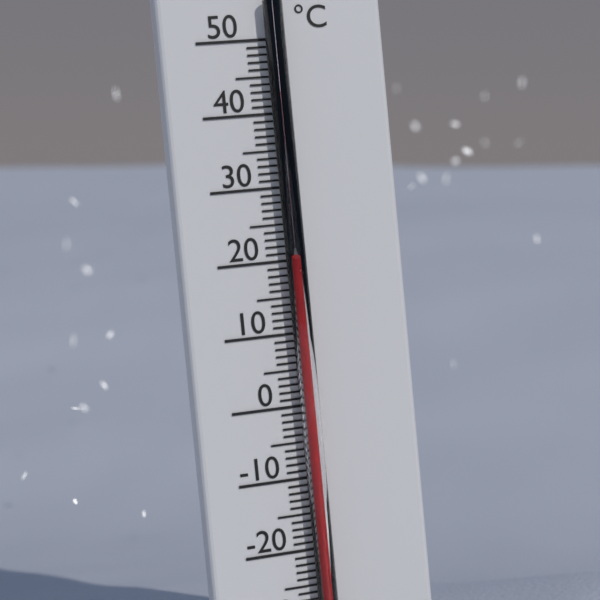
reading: 20 °C
